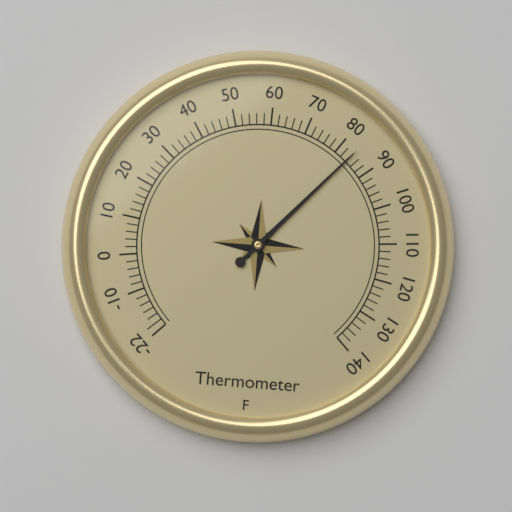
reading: 84 °F
